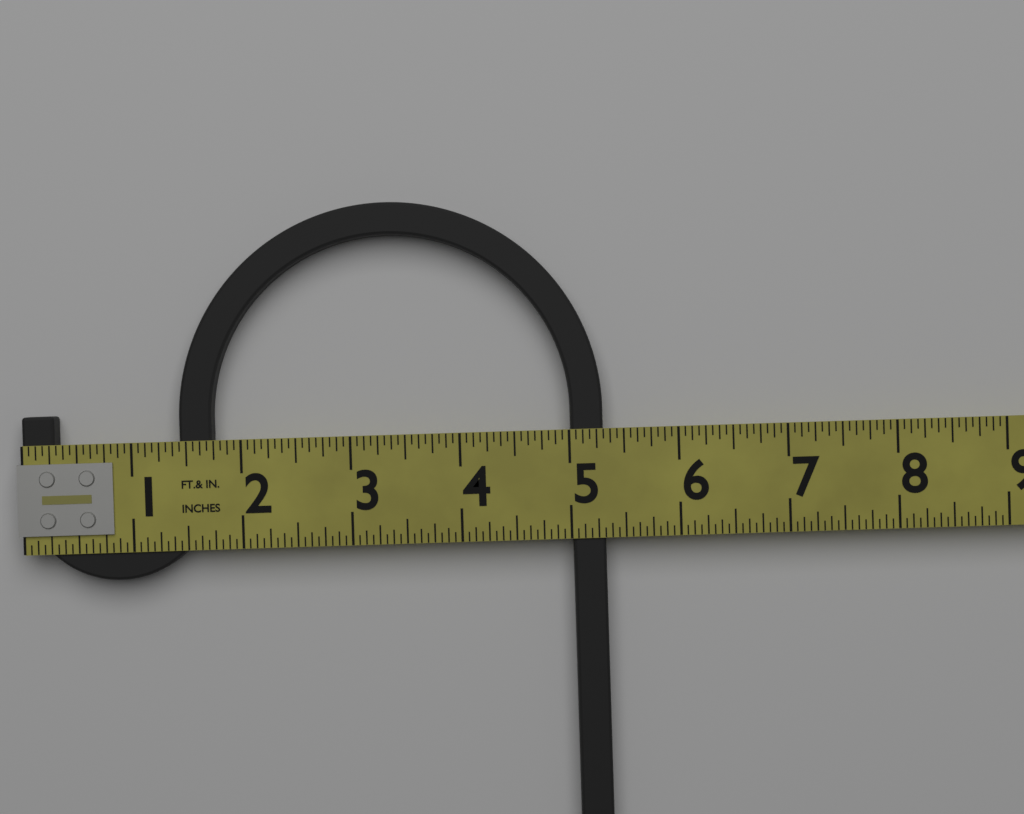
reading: 5.3125 in
